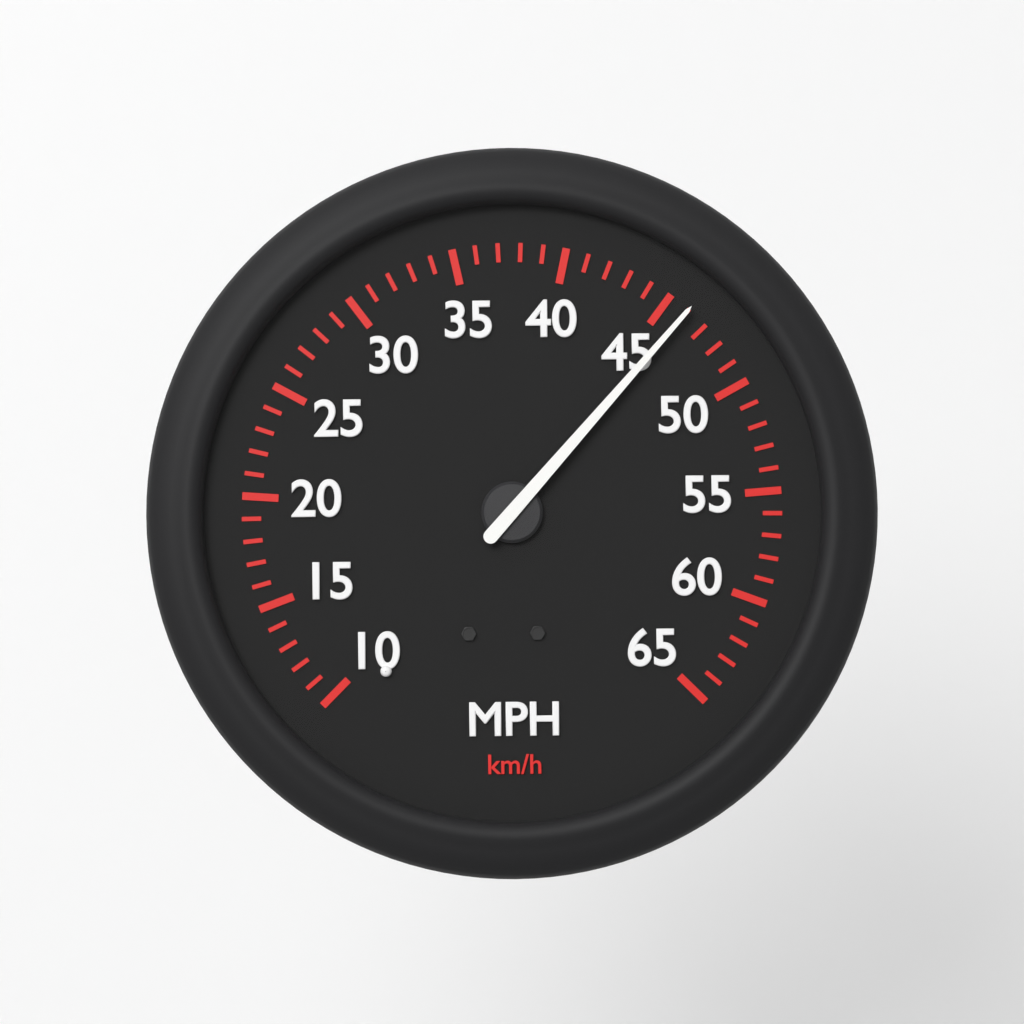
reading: 46 mph
